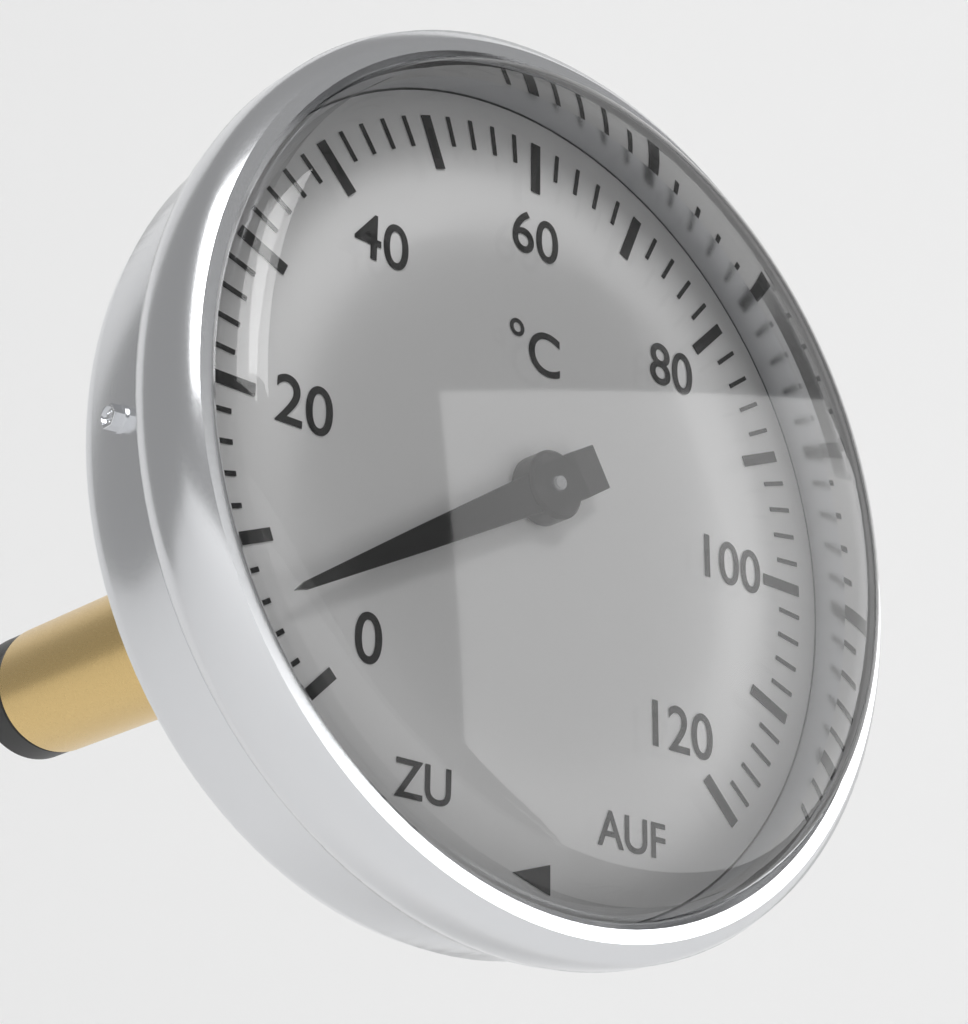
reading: 6 °C
